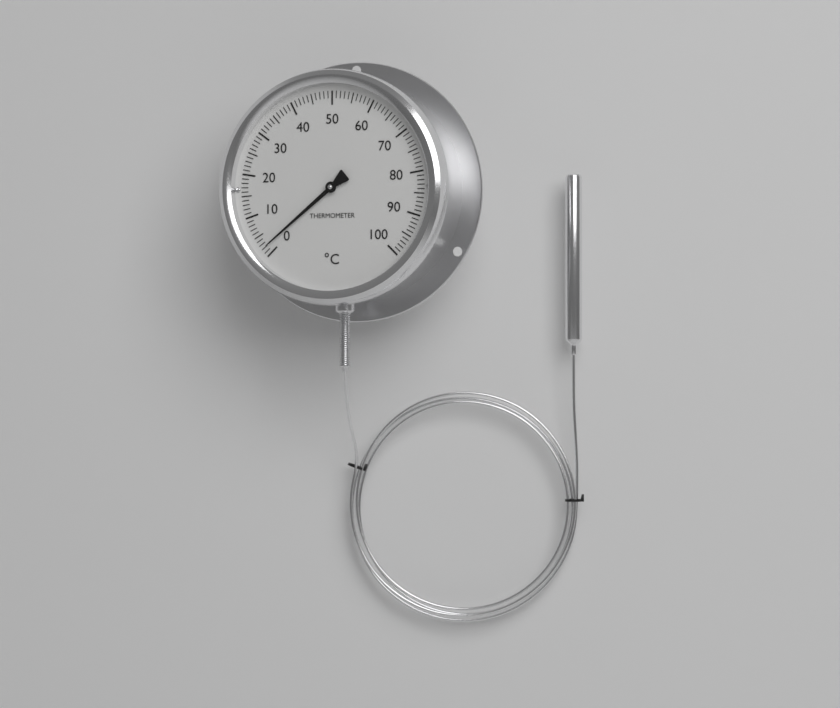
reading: 2 °C
